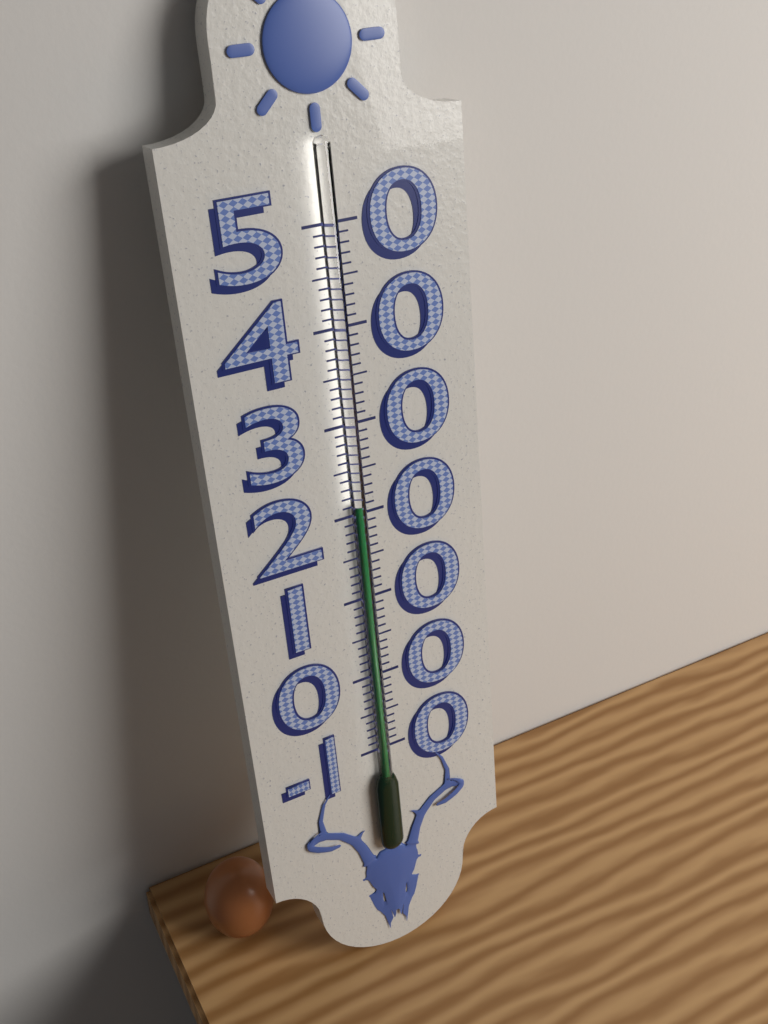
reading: 21 (no unit)
